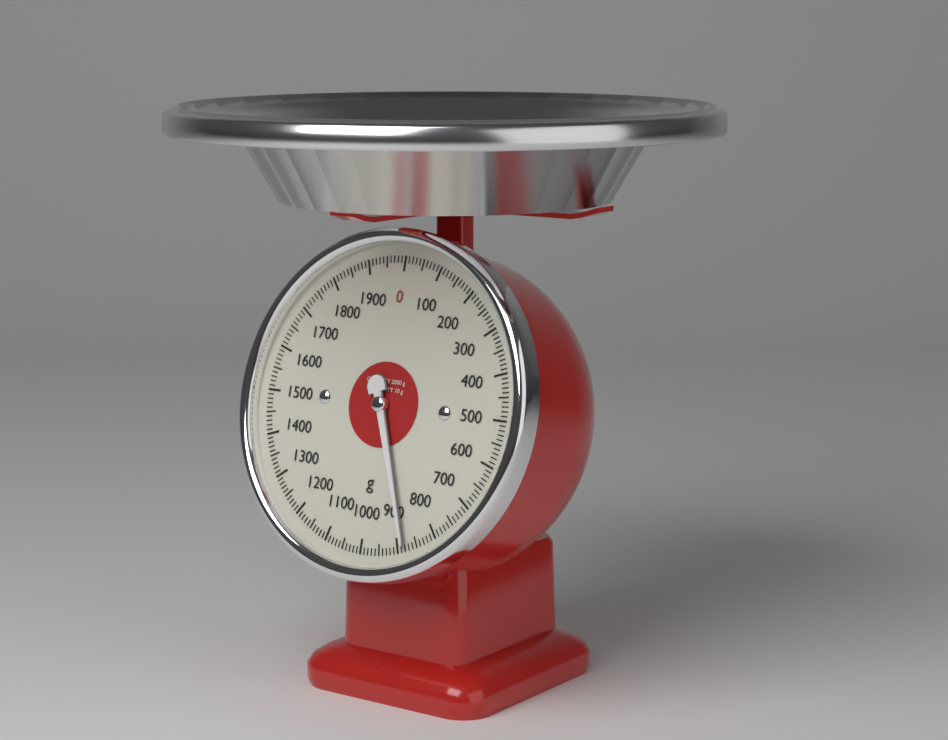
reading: 880 g
